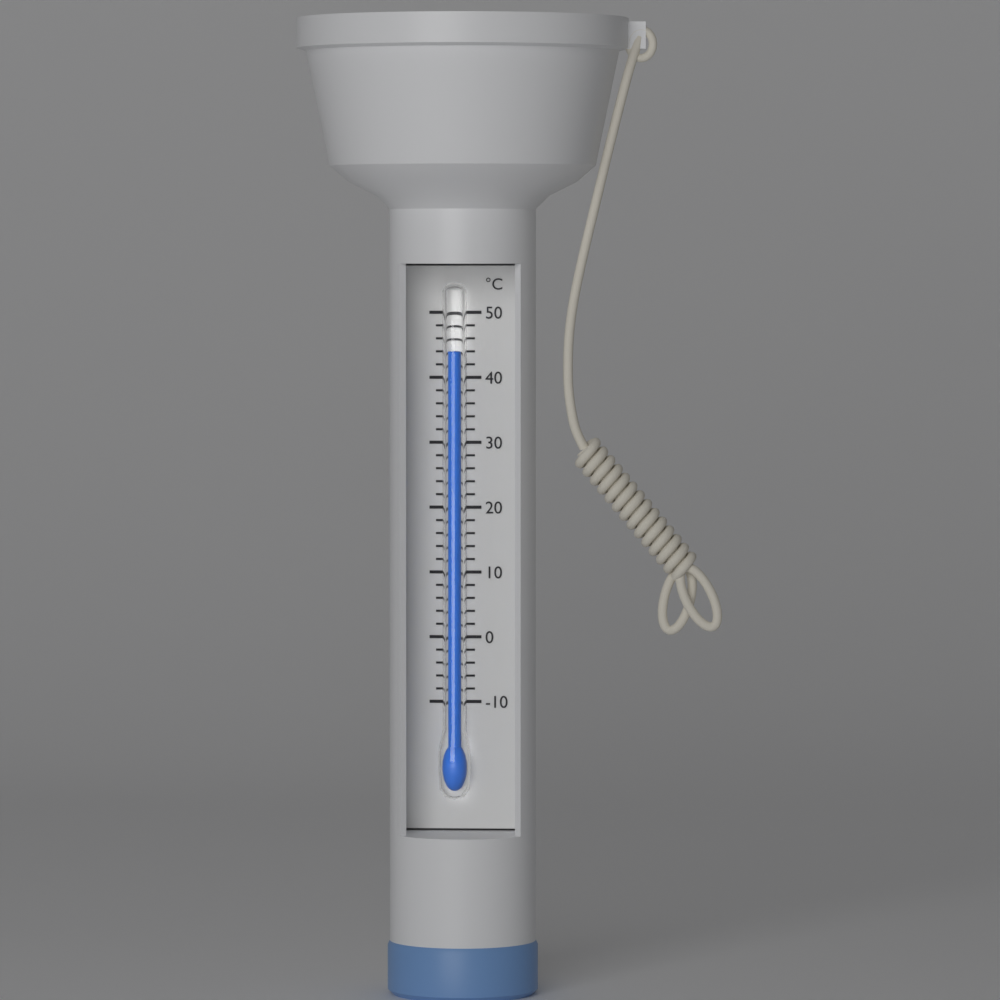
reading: 44 °C
